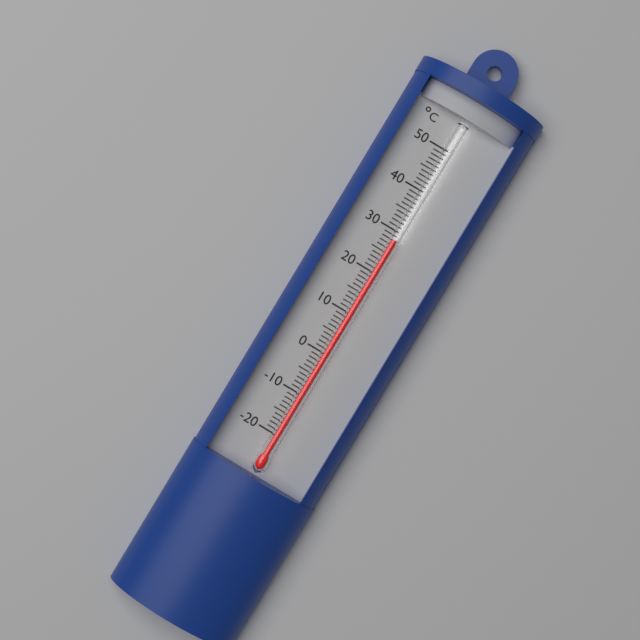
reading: 28 °C
